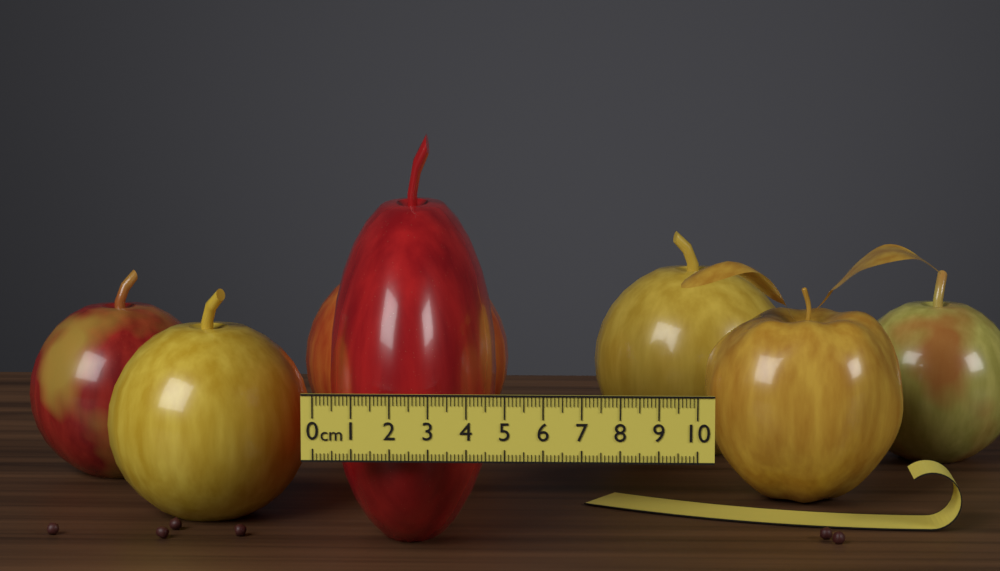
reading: 4.6 cm
